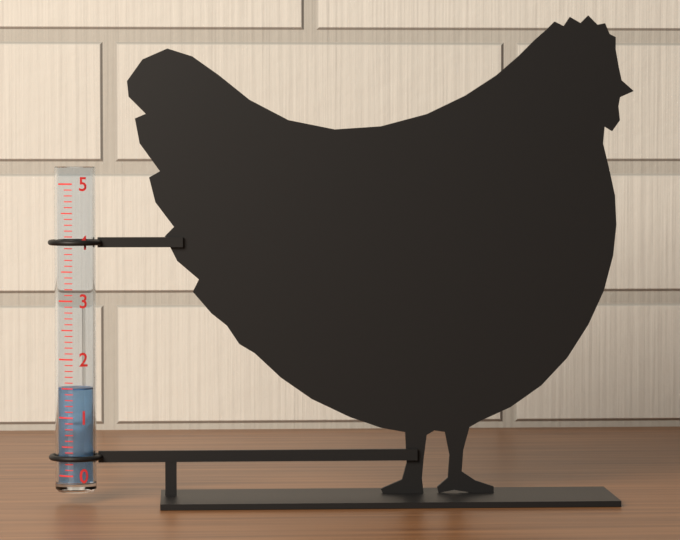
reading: 1.5 (no unit)
